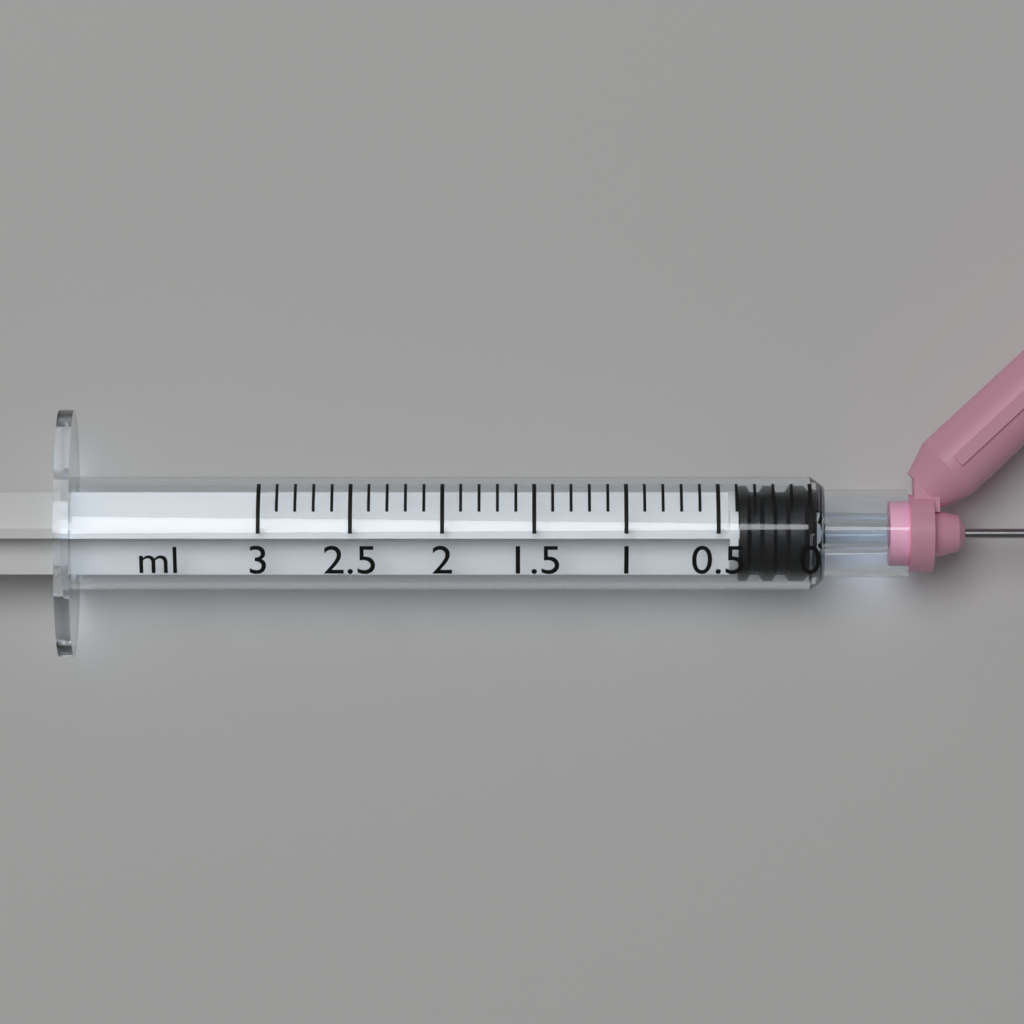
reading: 0.0 ml
